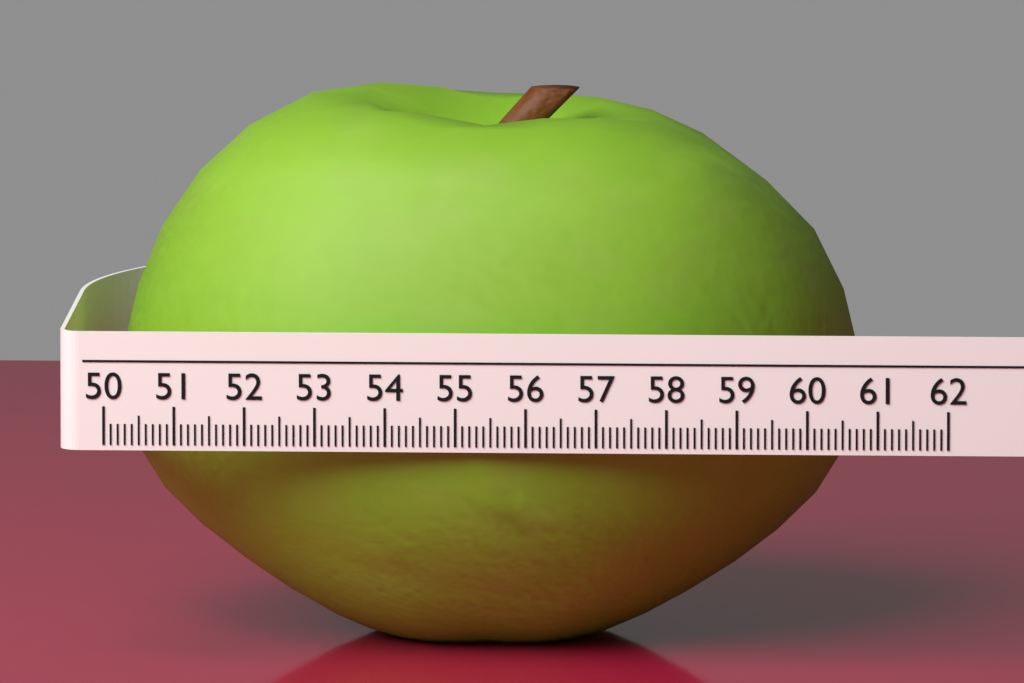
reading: 60.6 (no unit)
